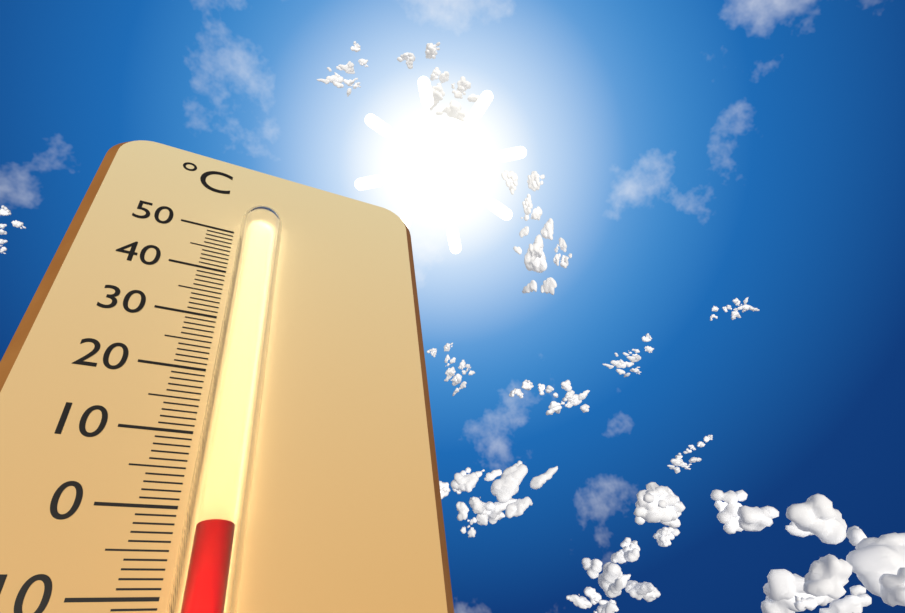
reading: -3 °C
